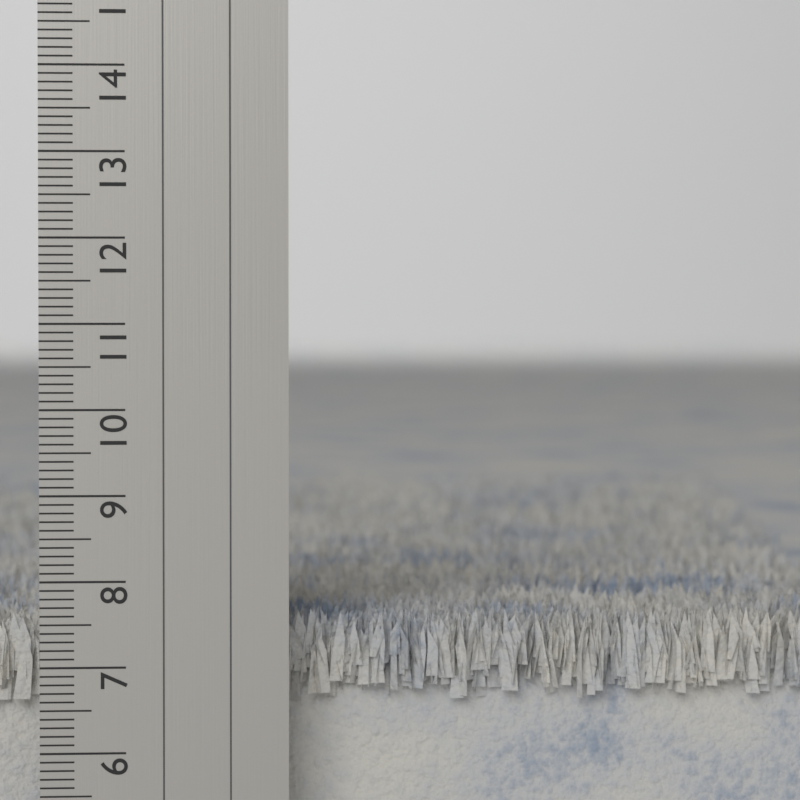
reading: 7.6 cm
